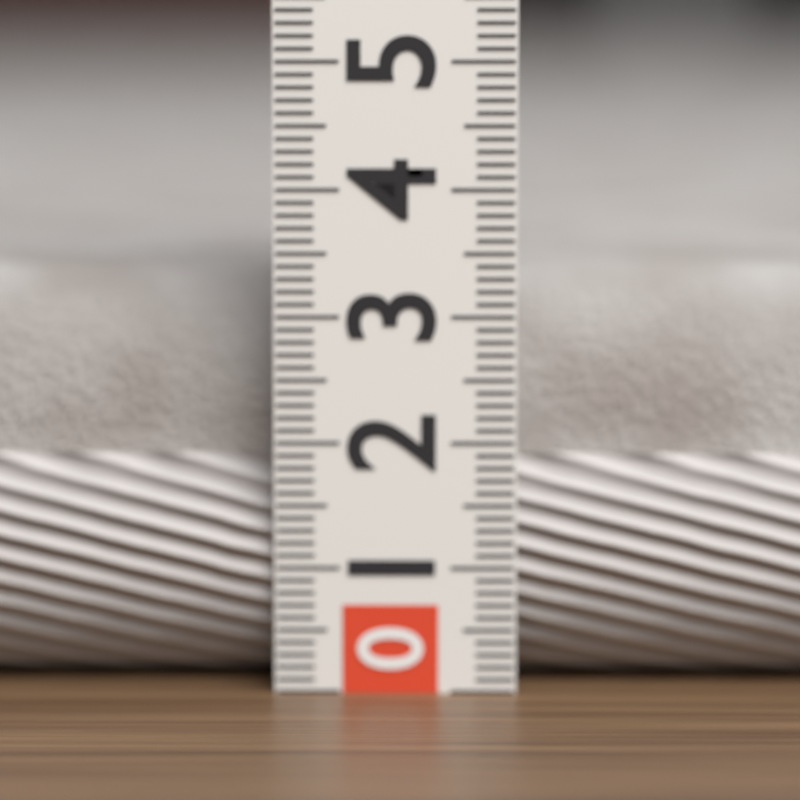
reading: 3.3 (no unit)
